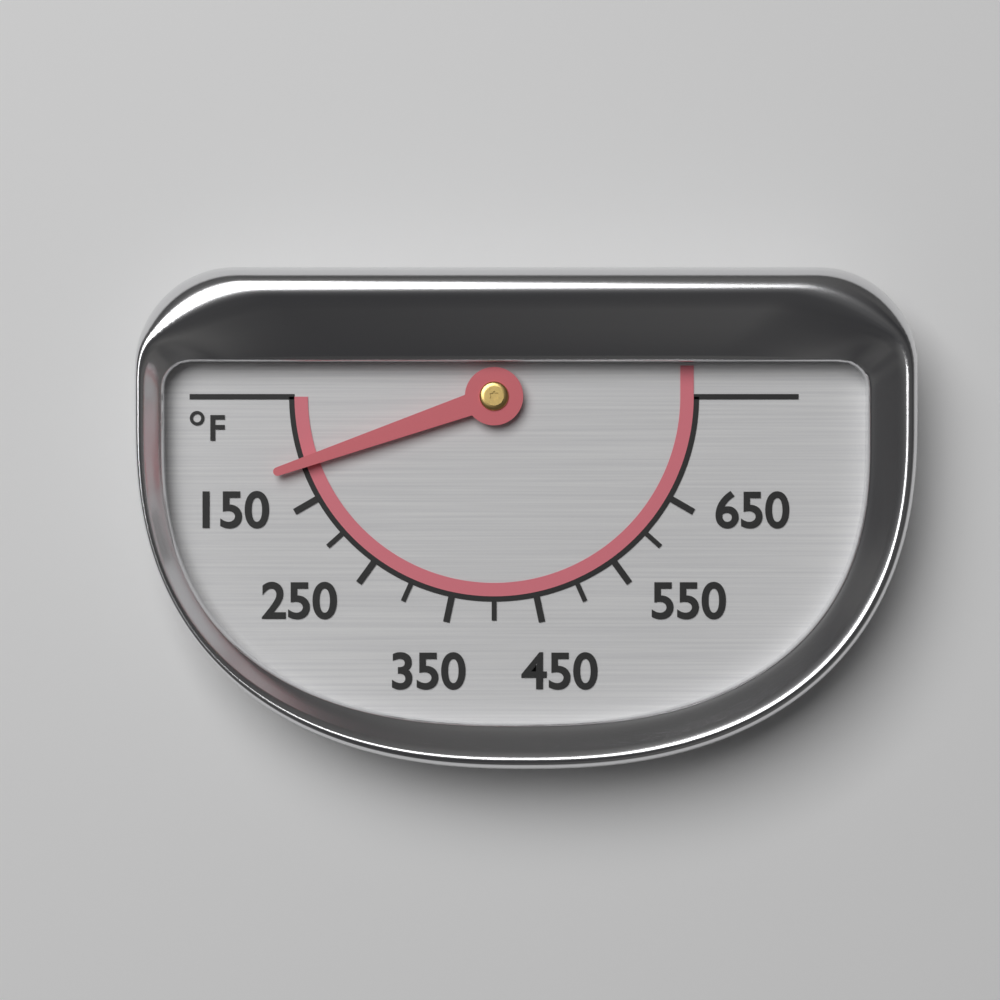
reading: 105 °F
